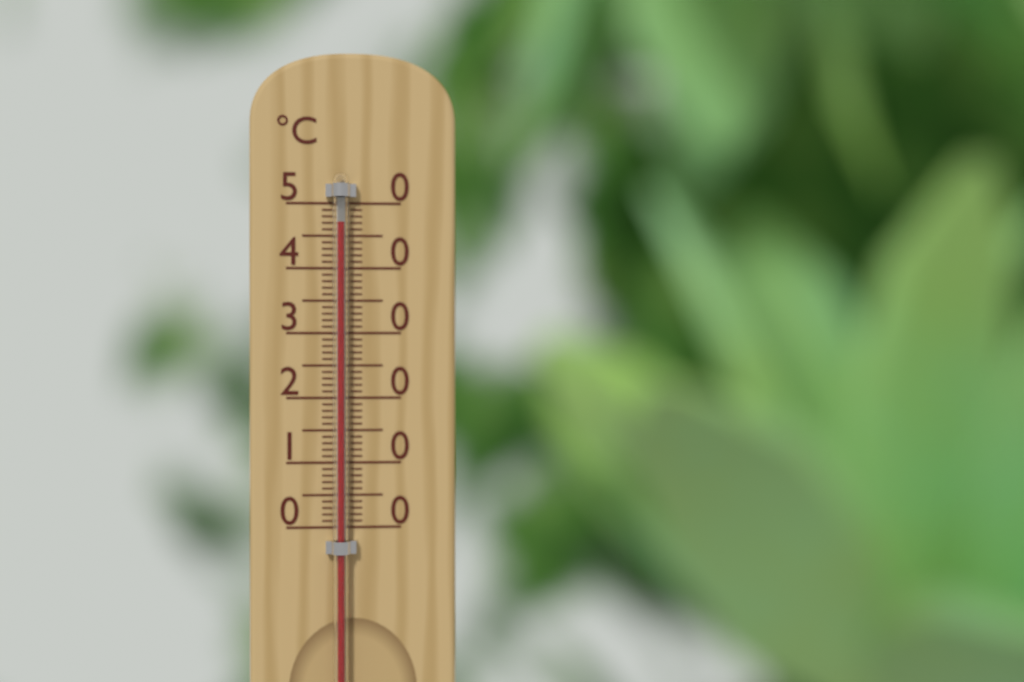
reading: 47 °C
